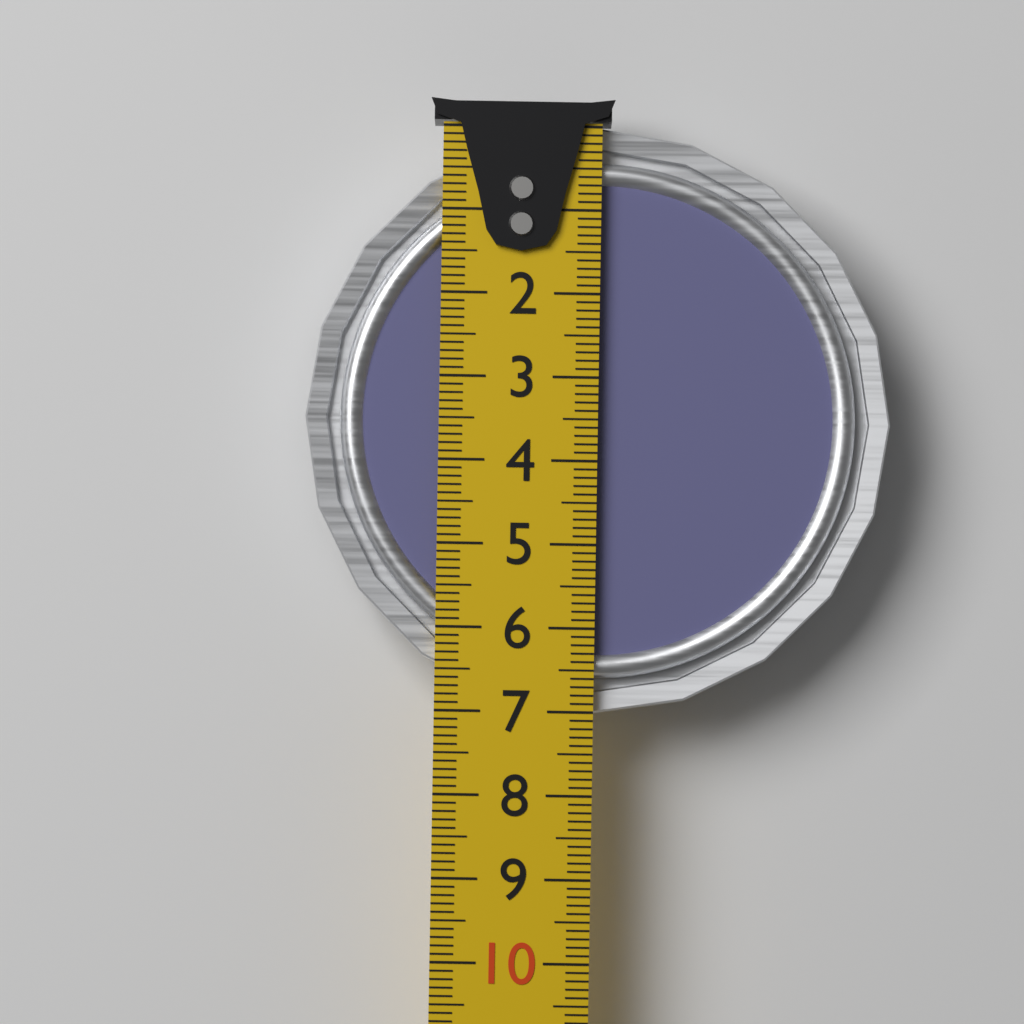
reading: 7.0 cm
